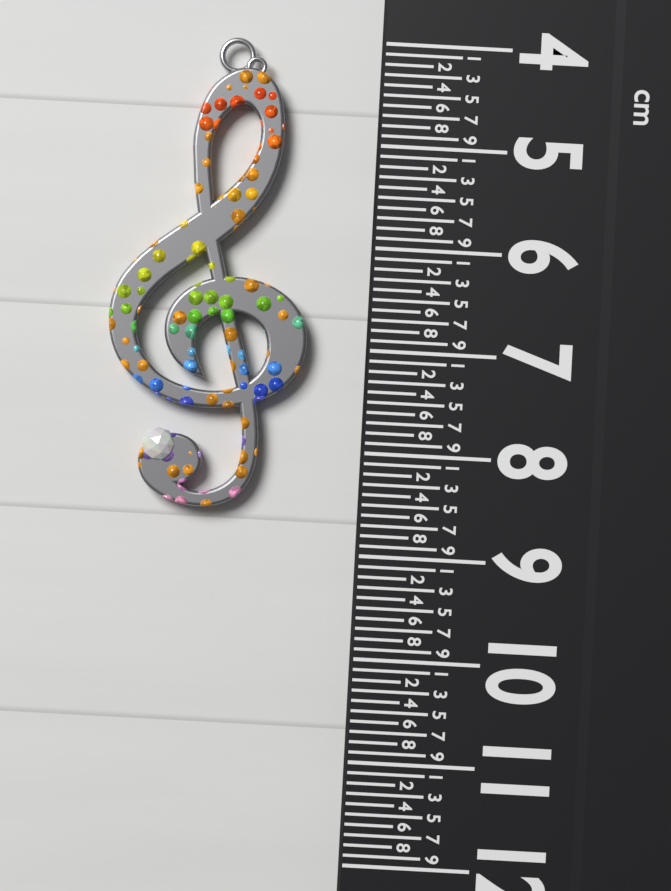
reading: 8.6 cm
